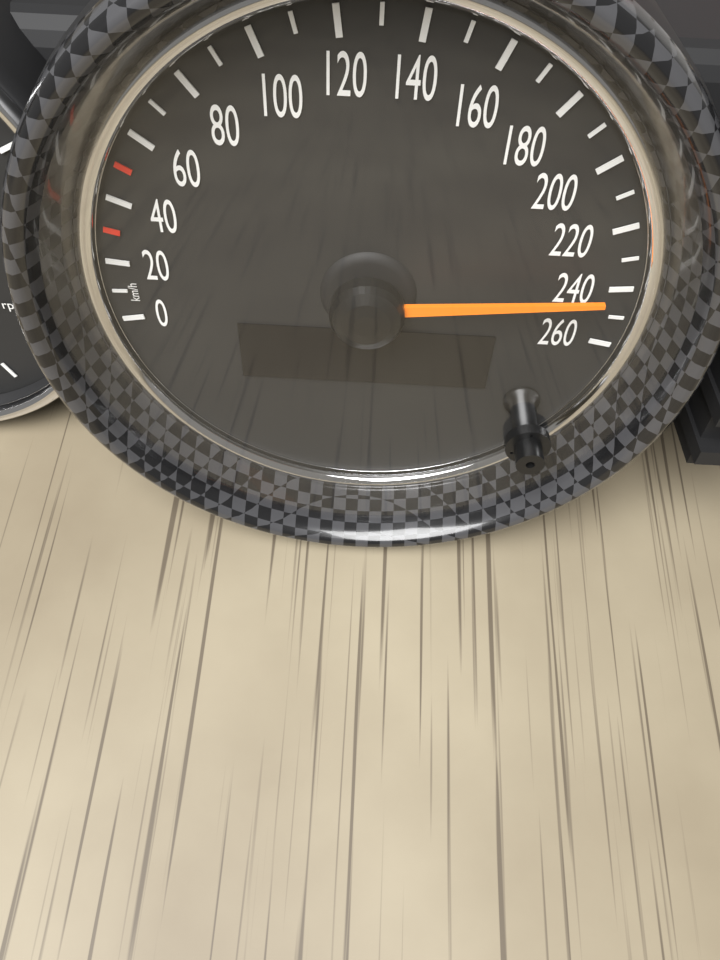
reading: 240 km/h
